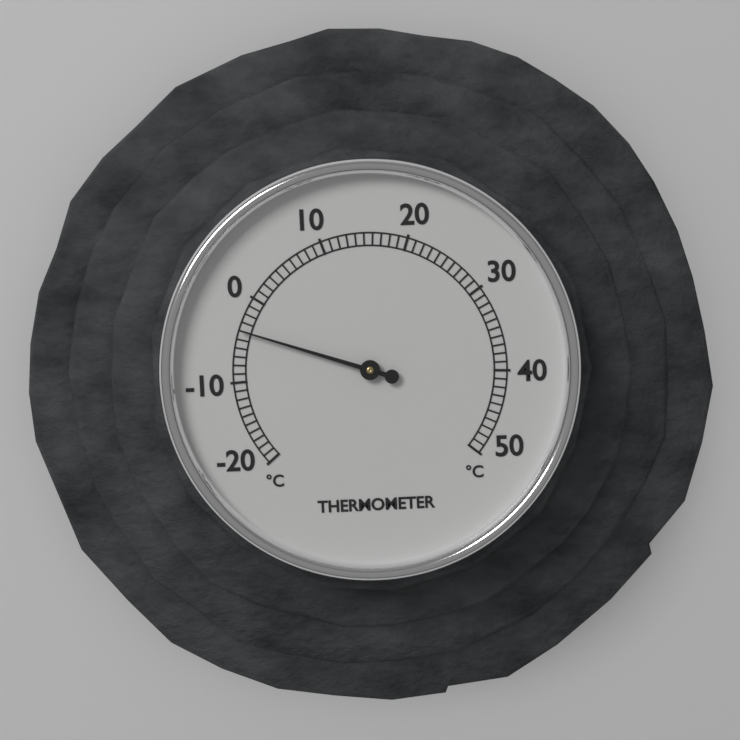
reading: -4 °C
